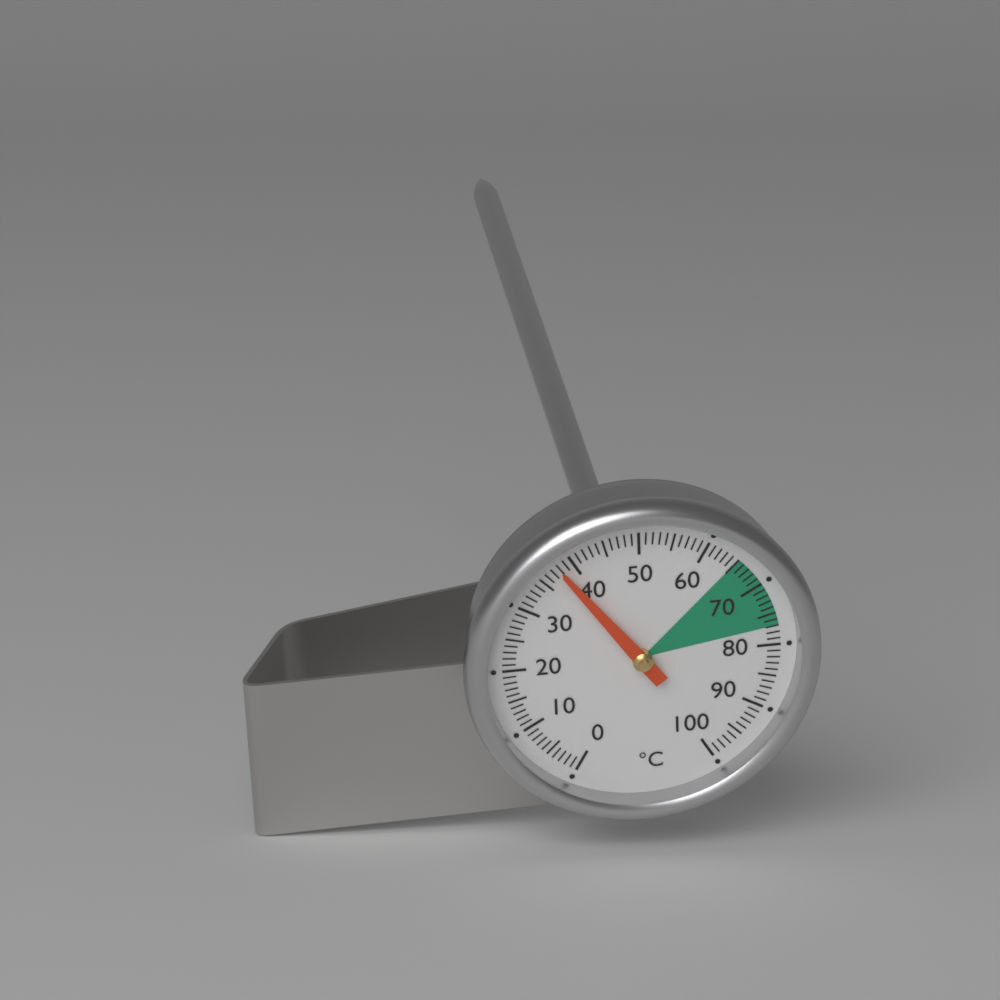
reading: 38 °C
